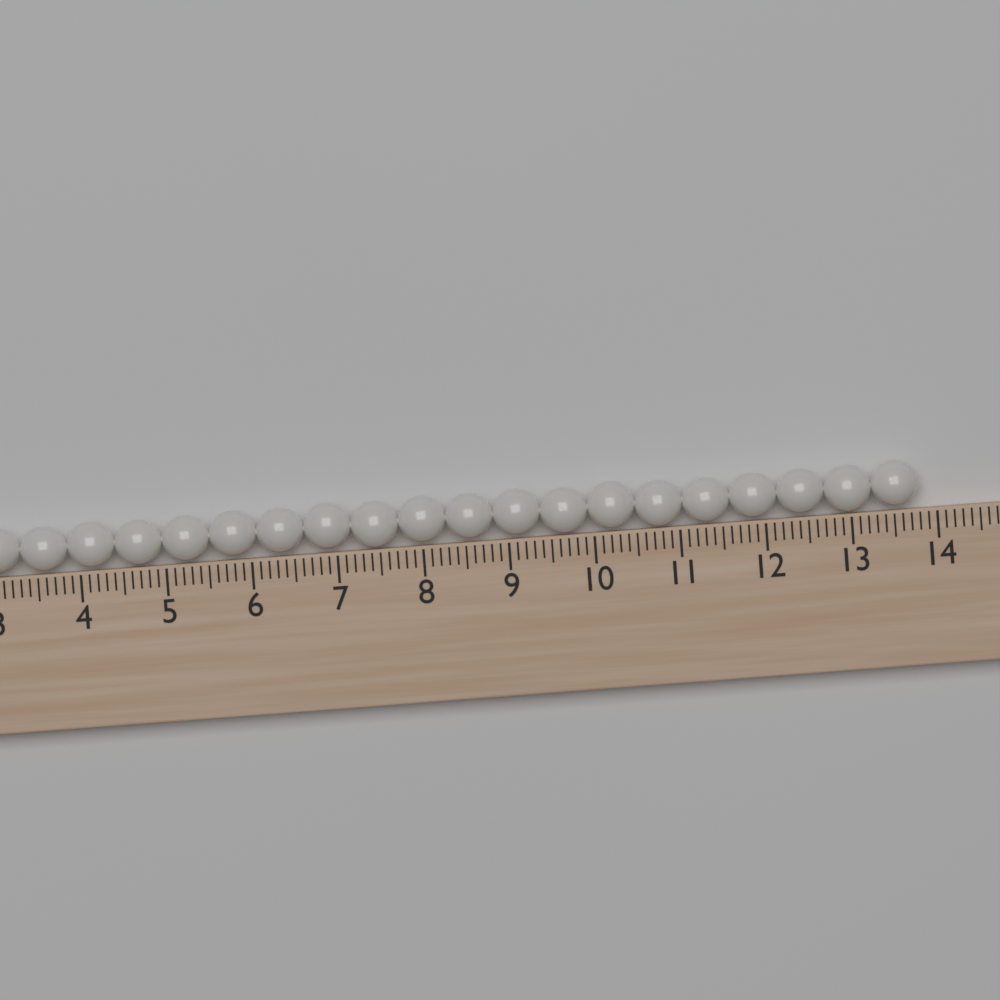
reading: 13.8 (no unit)
